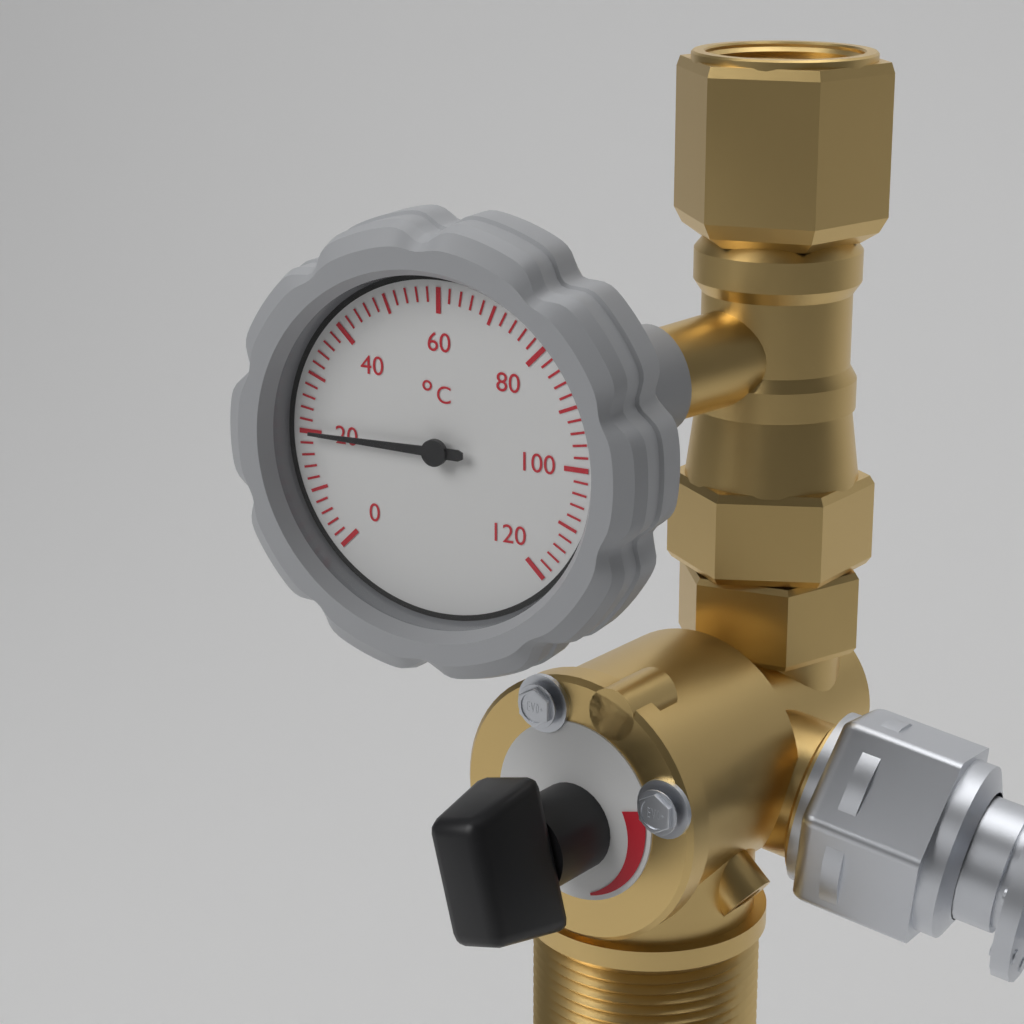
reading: 20 °C
